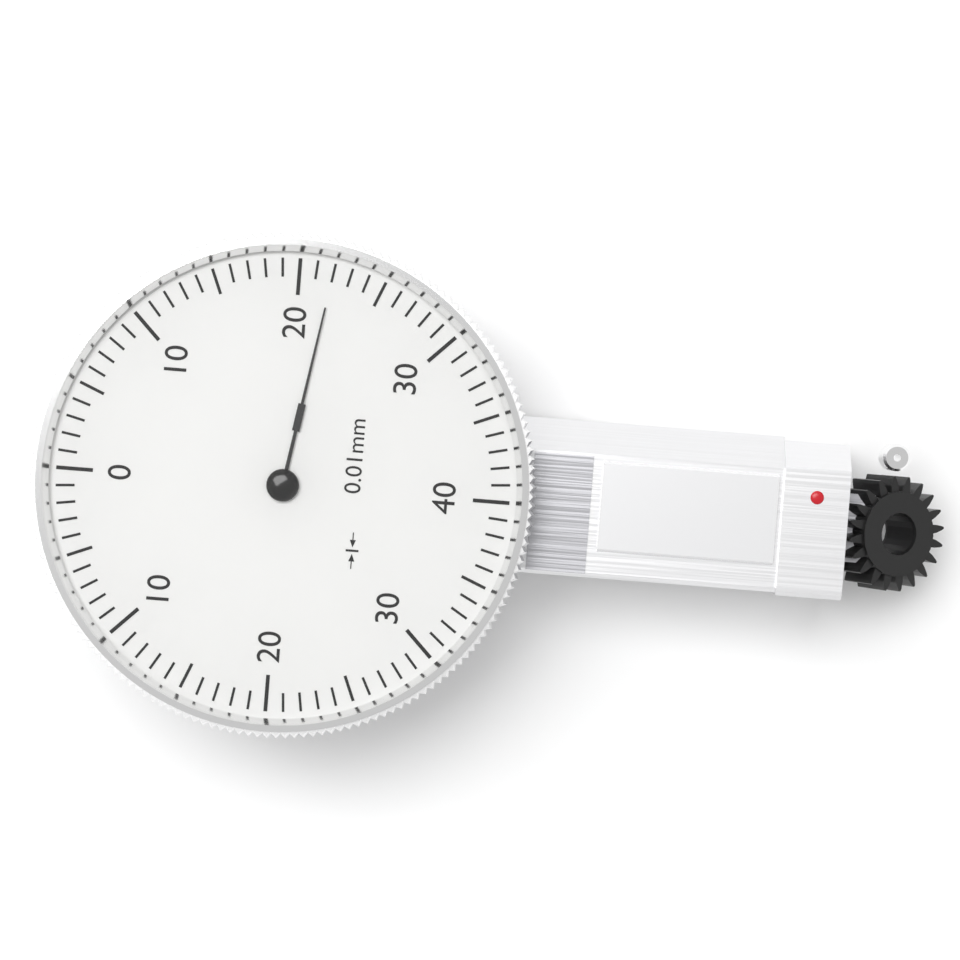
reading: 22 0.01mm
